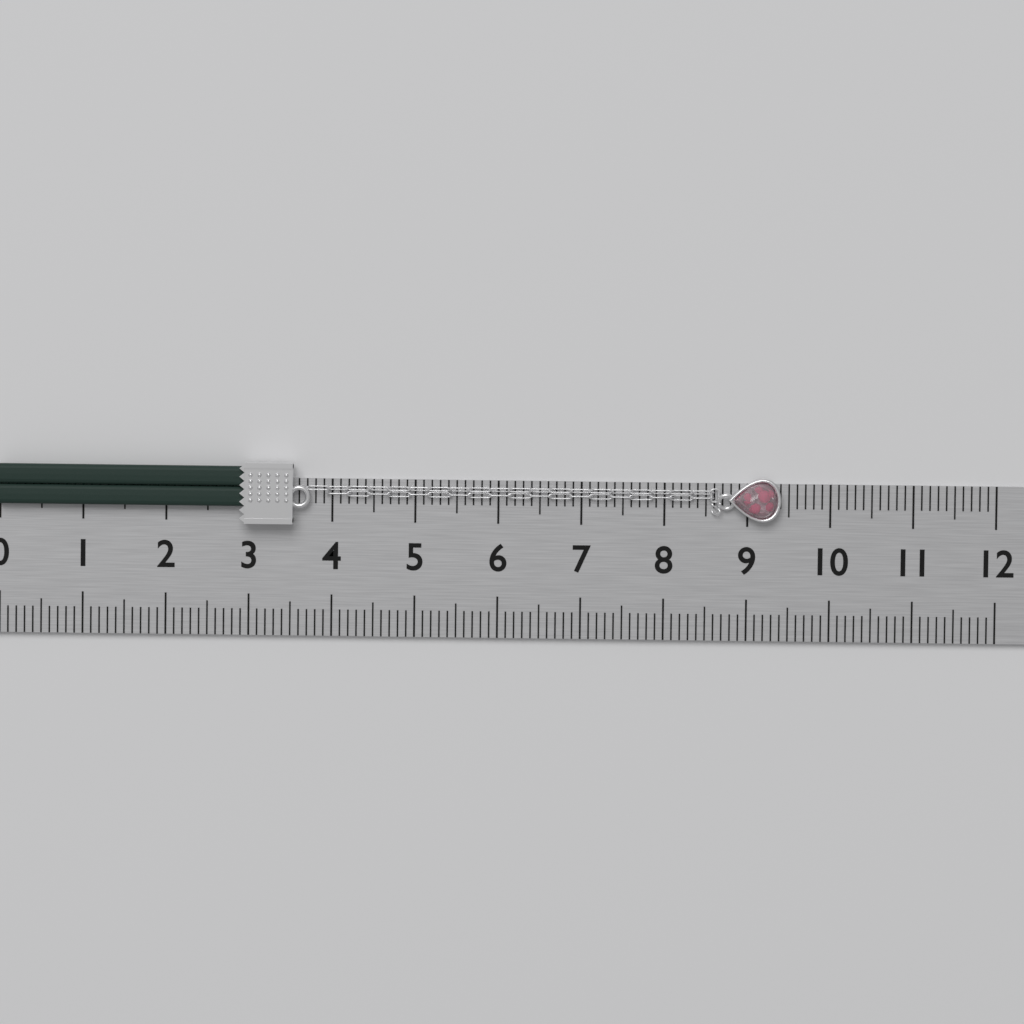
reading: 9.4 (no unit)
